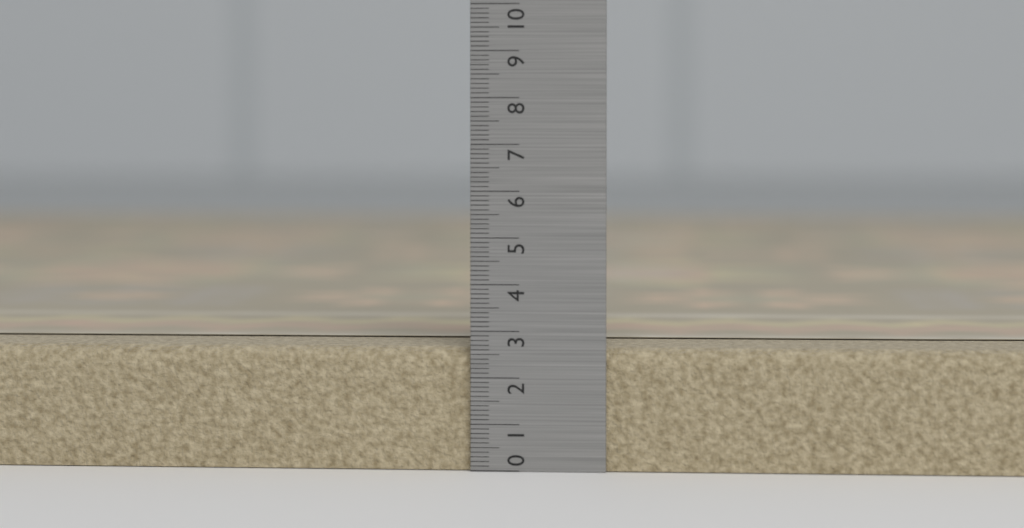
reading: 2.7 (no unit)
